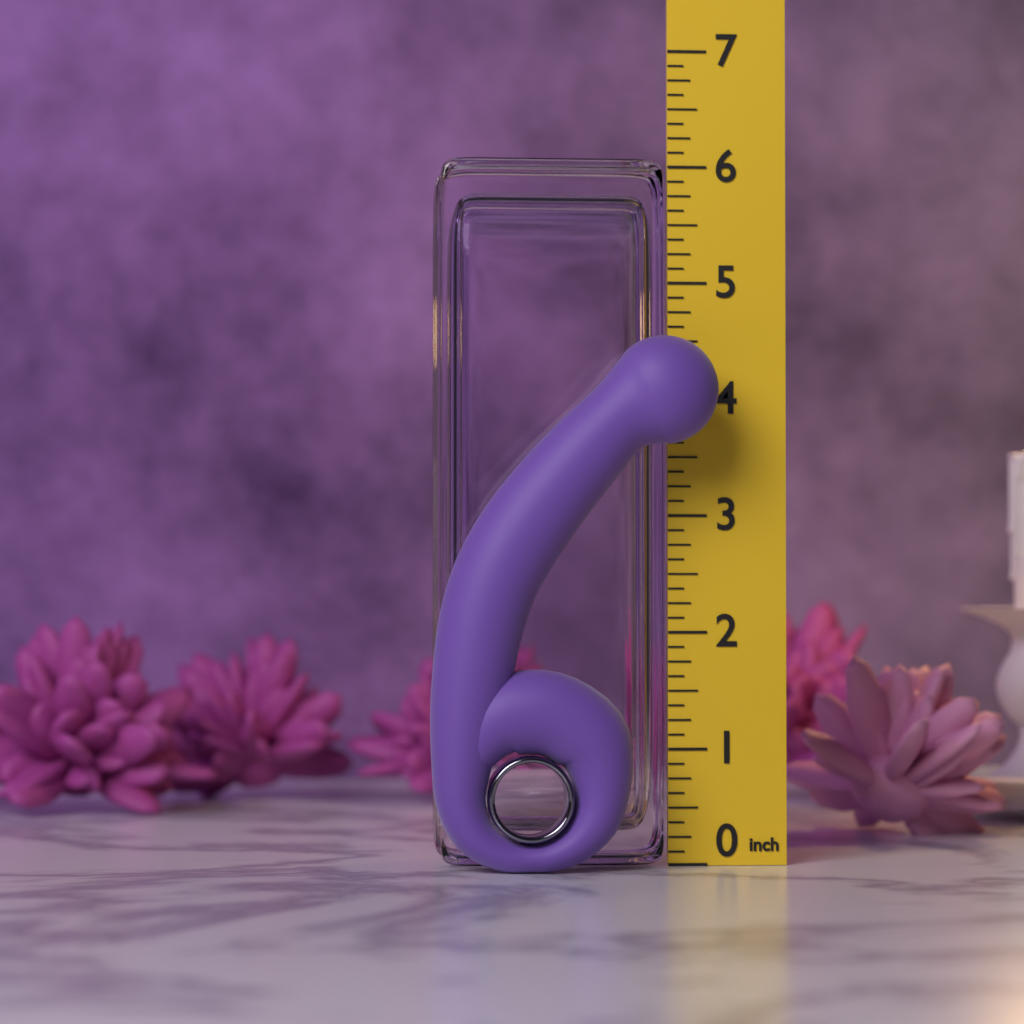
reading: 4.500 in
